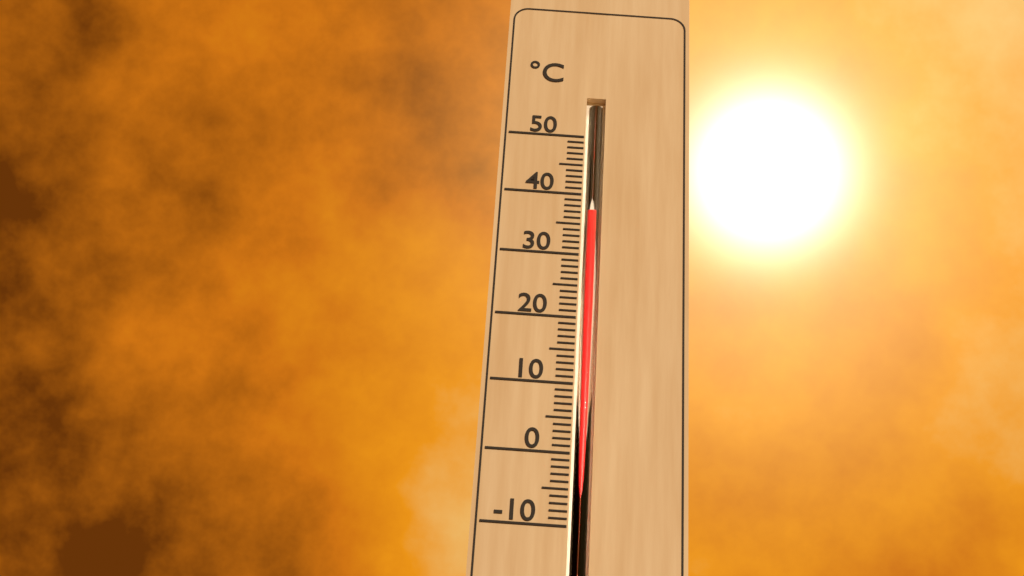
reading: 37 °C
